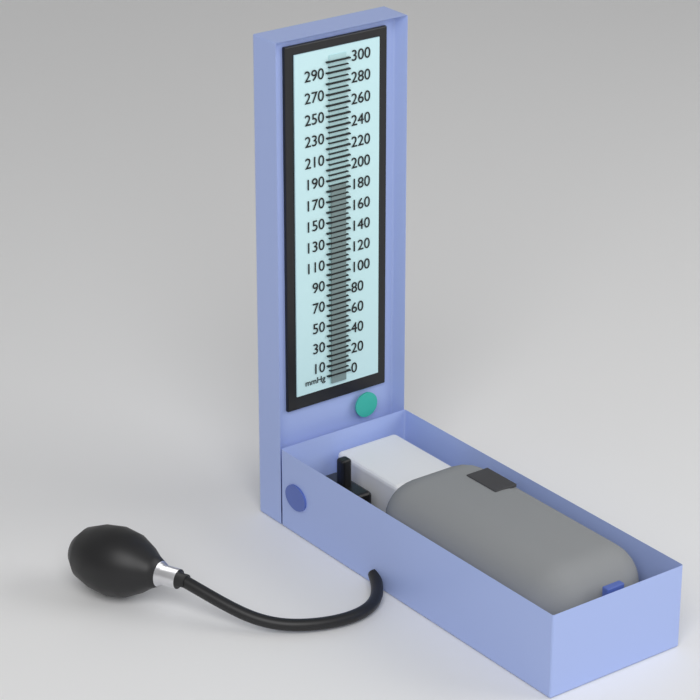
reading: 185 mmHg
